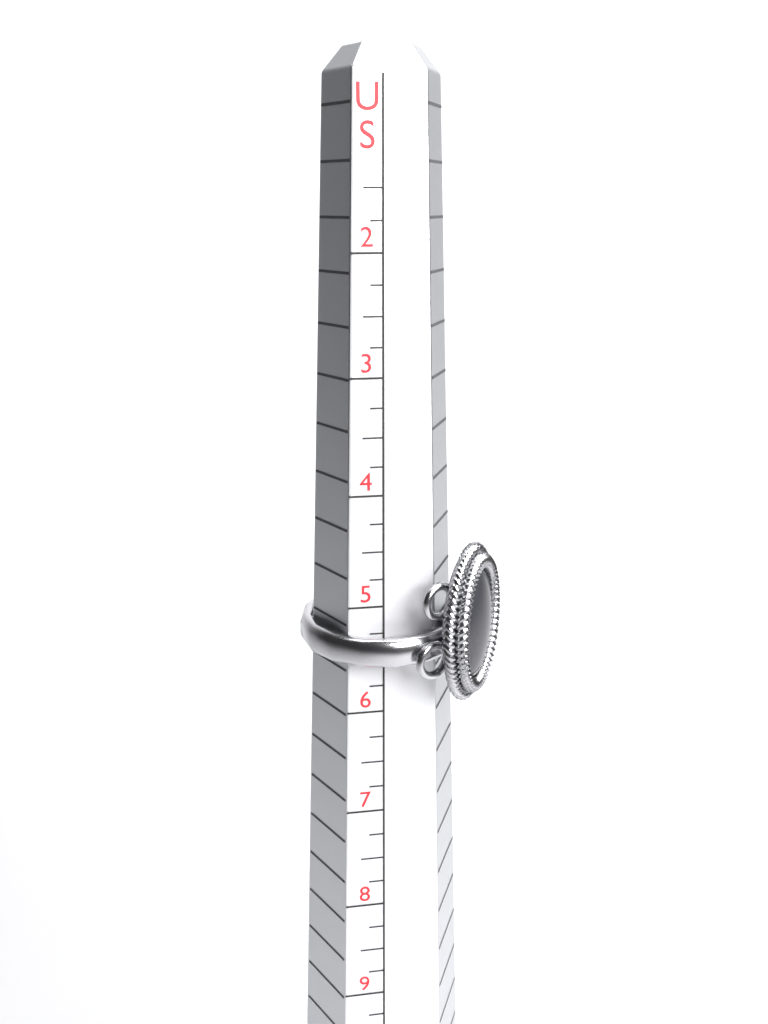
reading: 5.50 US
